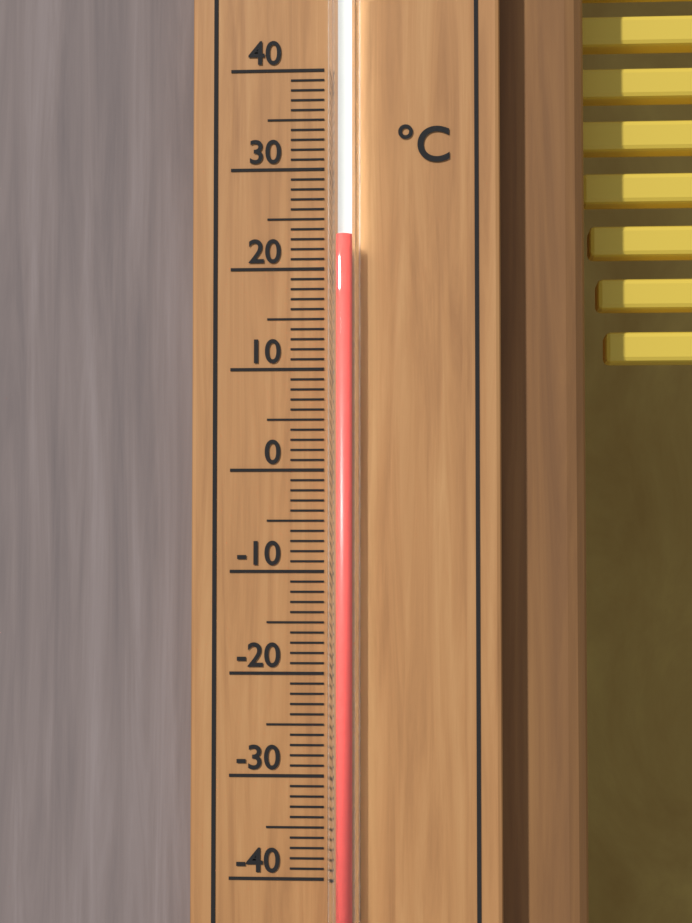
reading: 23 °C
